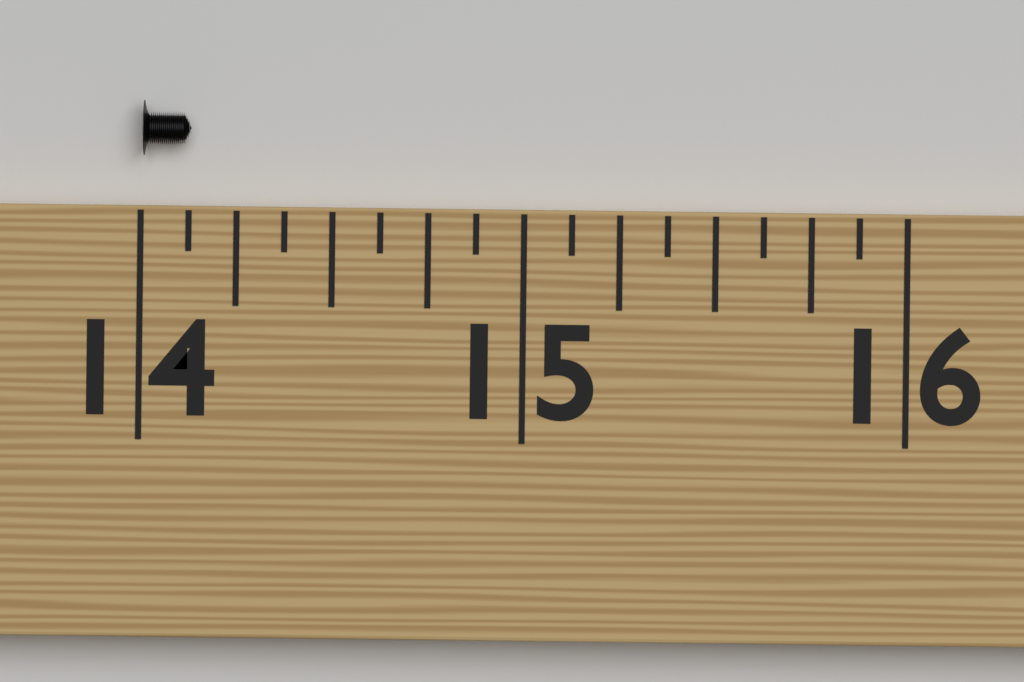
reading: 14.125 (no unit)
